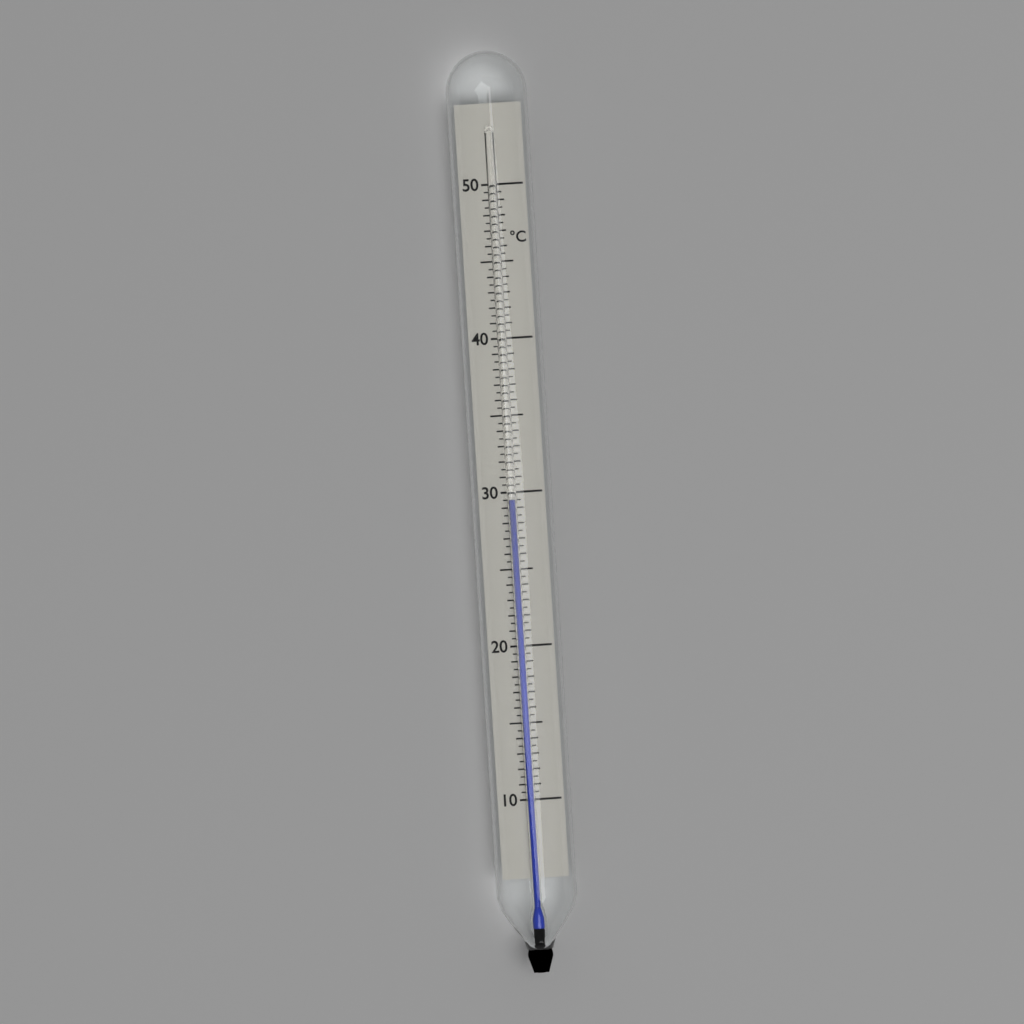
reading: 29.5 °C
